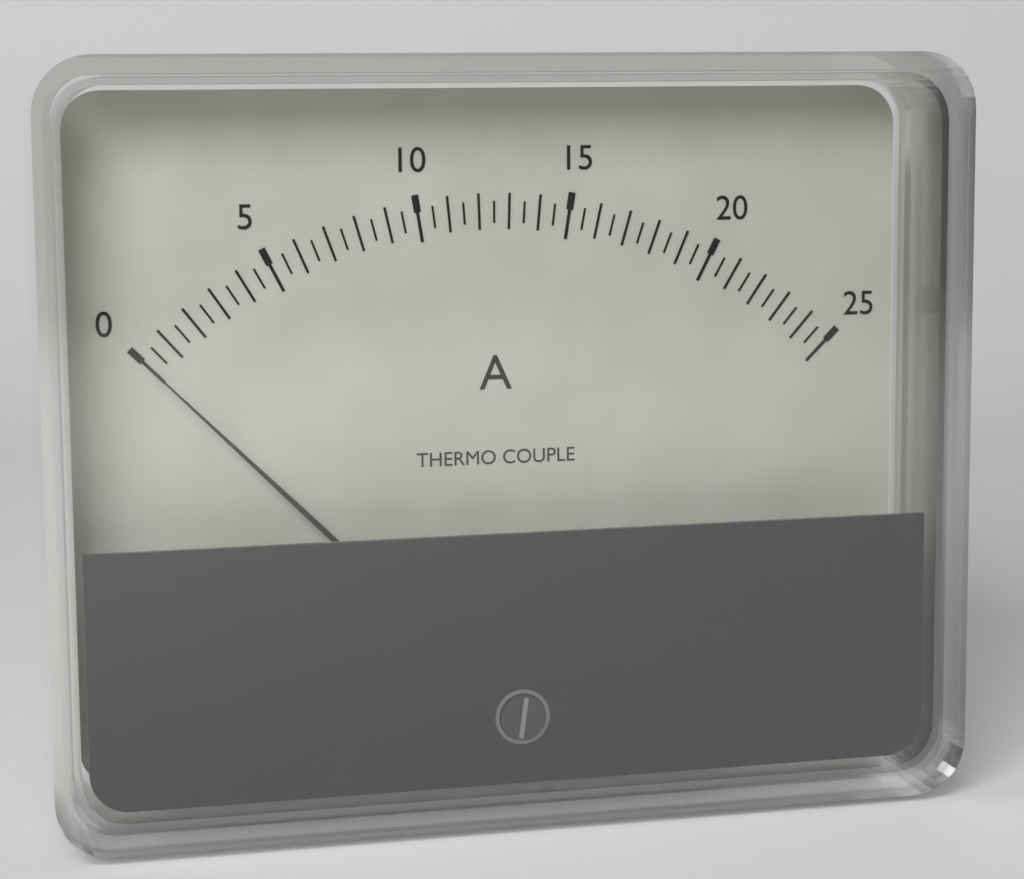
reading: 0.0 A
